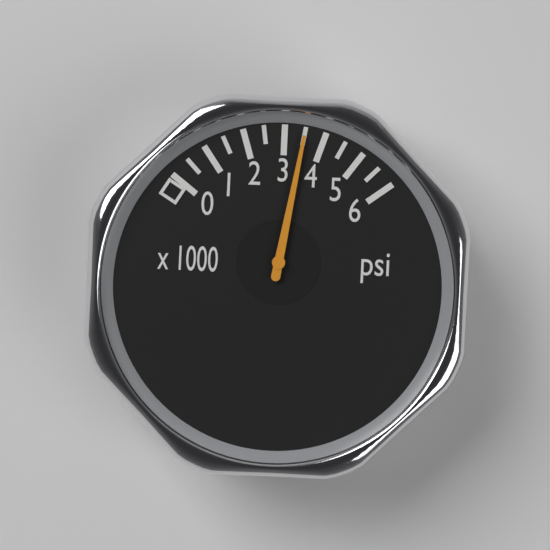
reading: 3500 psi
